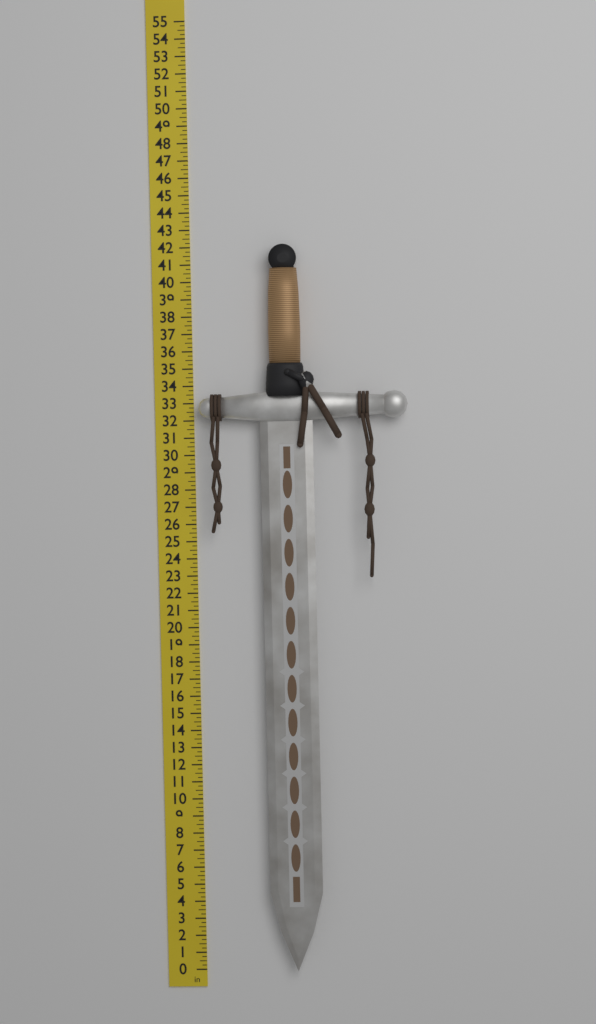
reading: 42.00 in
